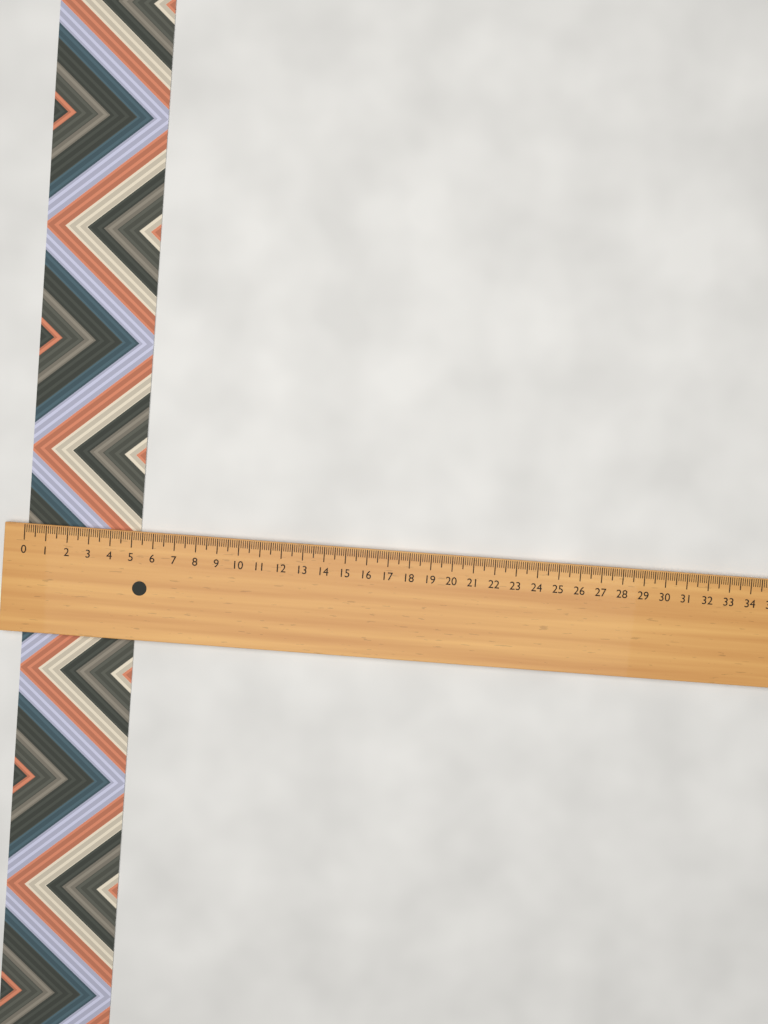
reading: 5.3 (no unit)
